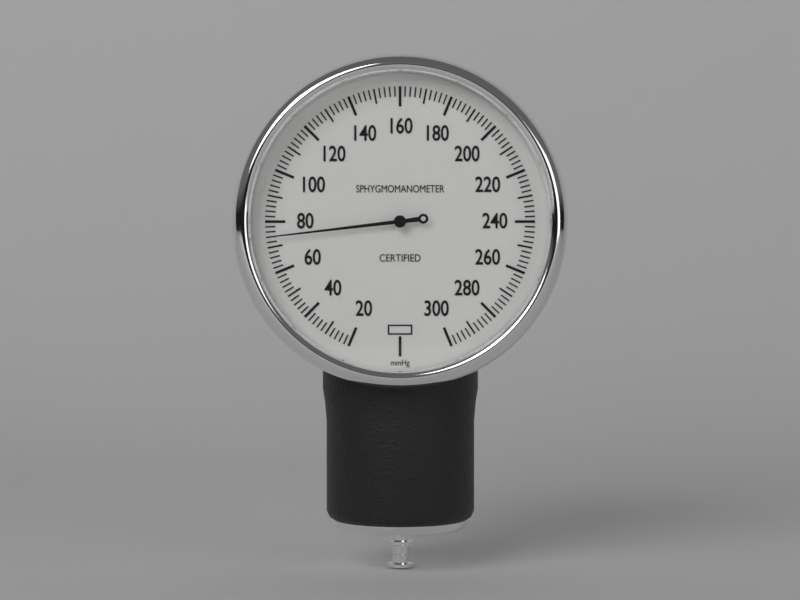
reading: 74 mmHg
